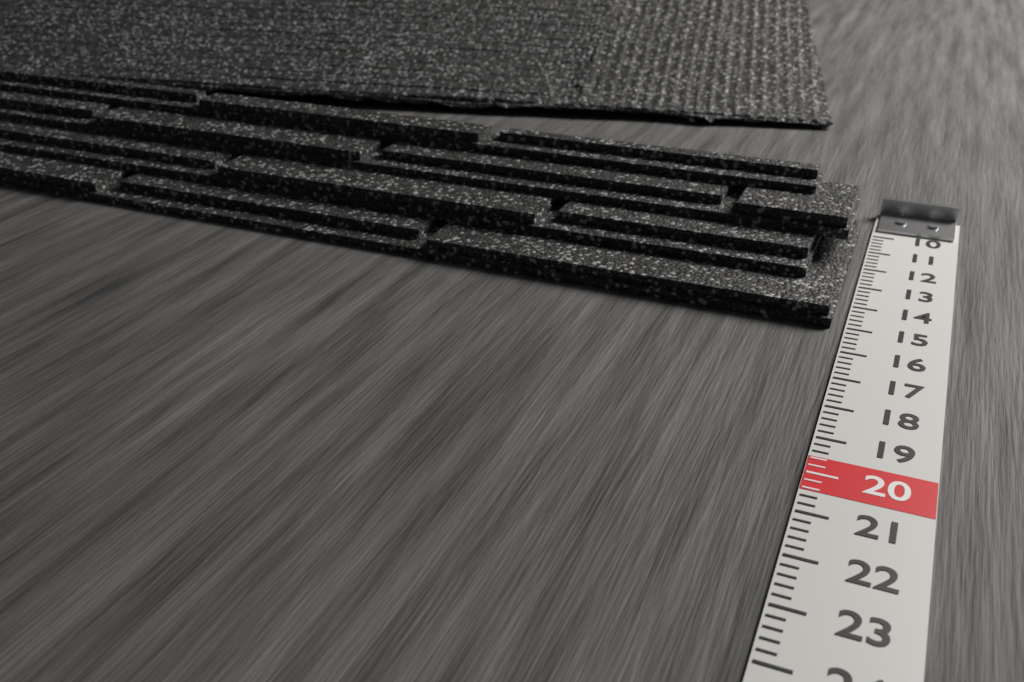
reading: 15.0 (no unit)
